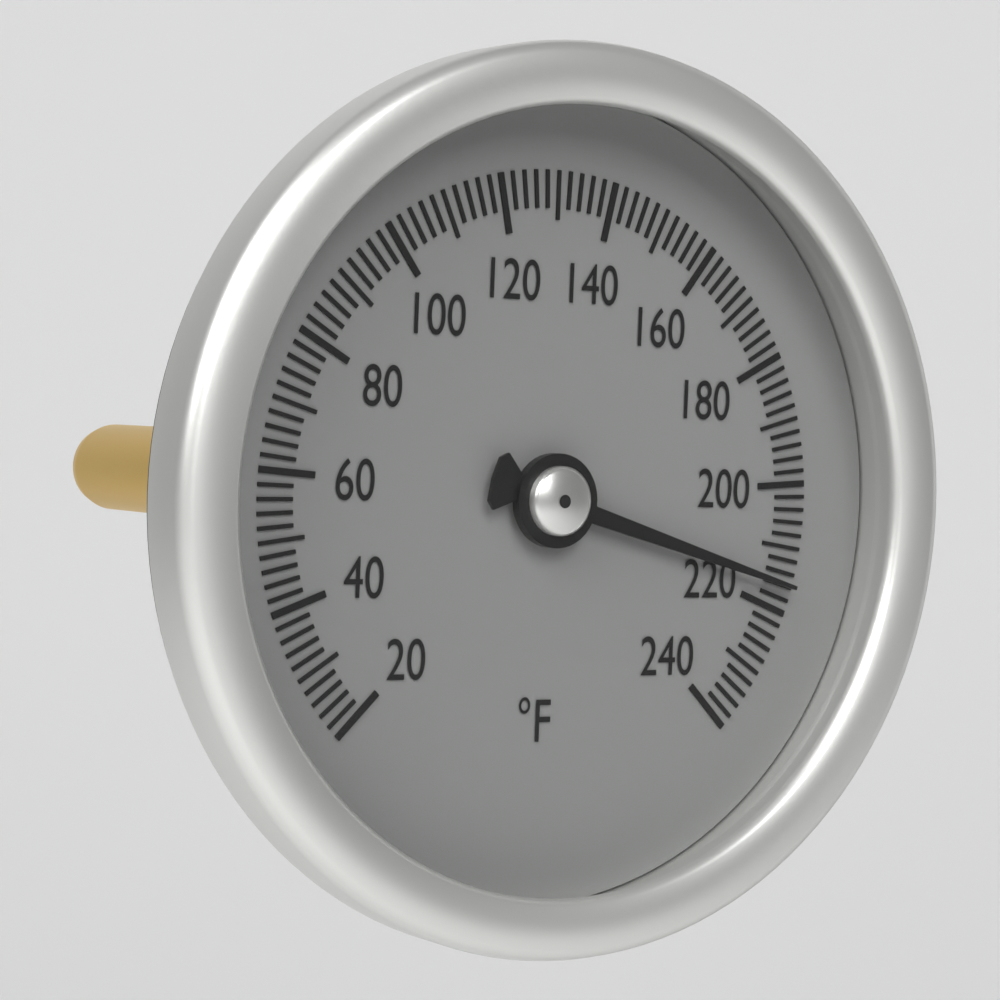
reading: 216 °F
